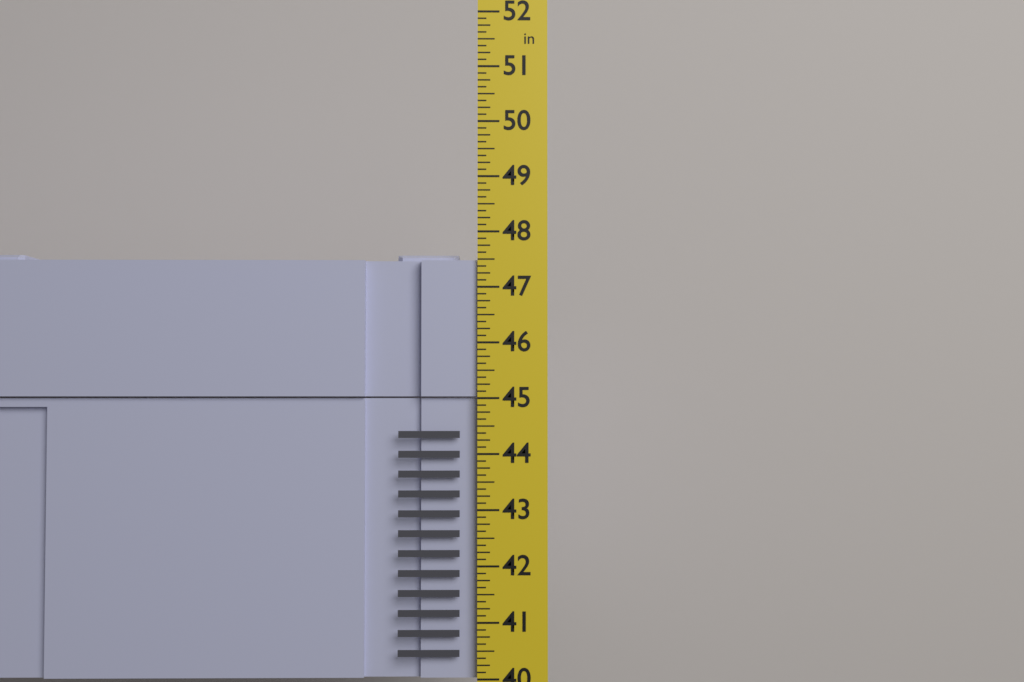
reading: 47.625 in
